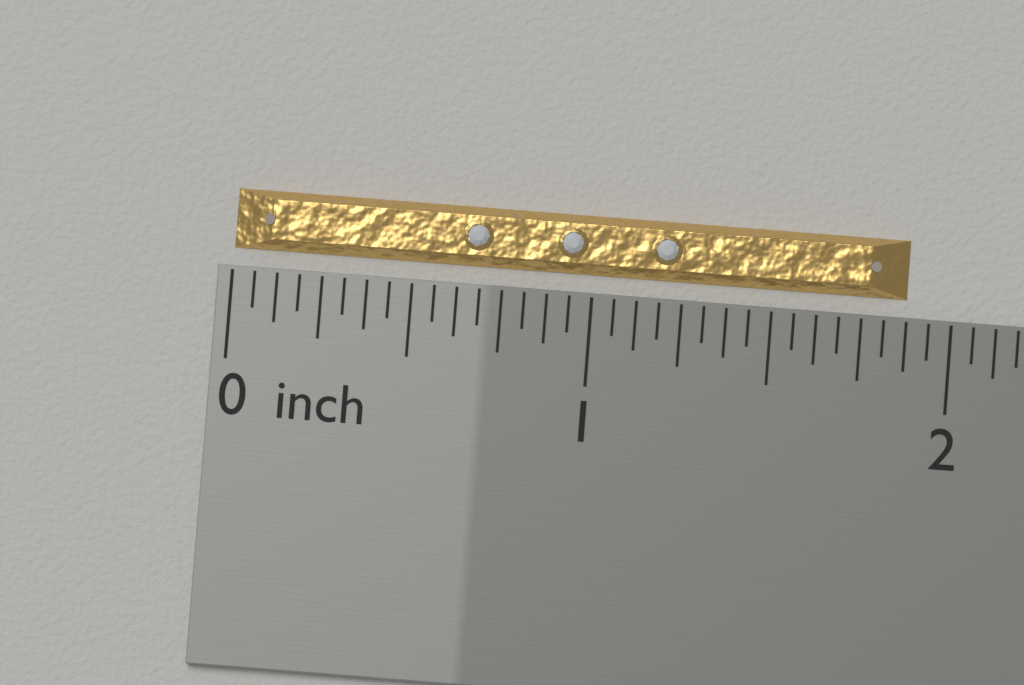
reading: 1.8750 inch
